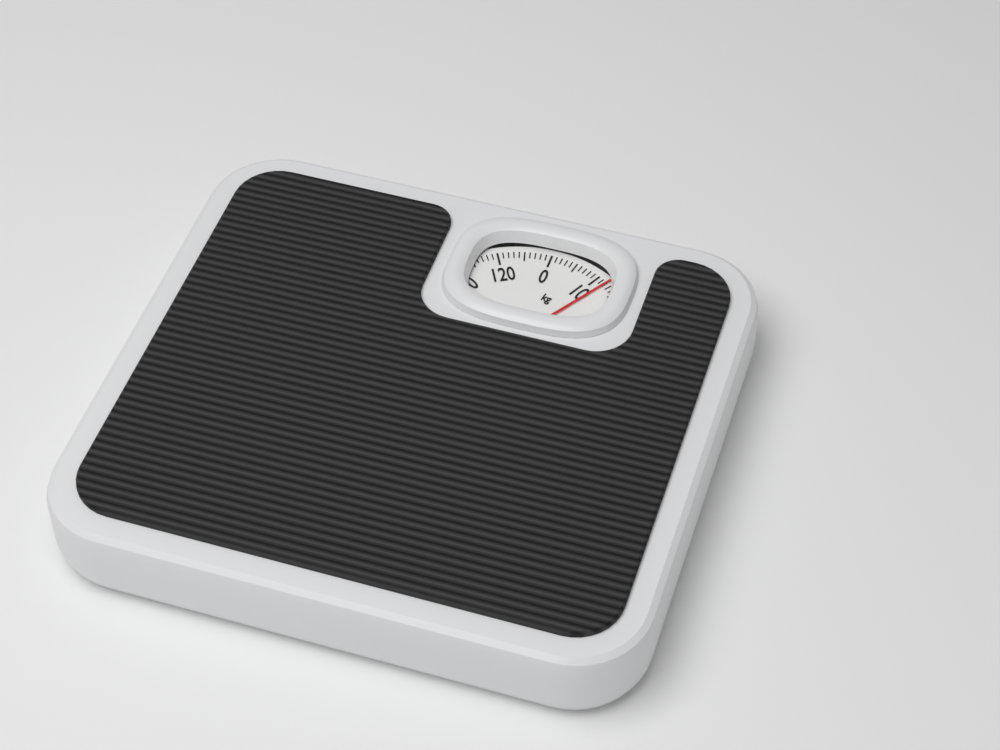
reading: 12 kg
